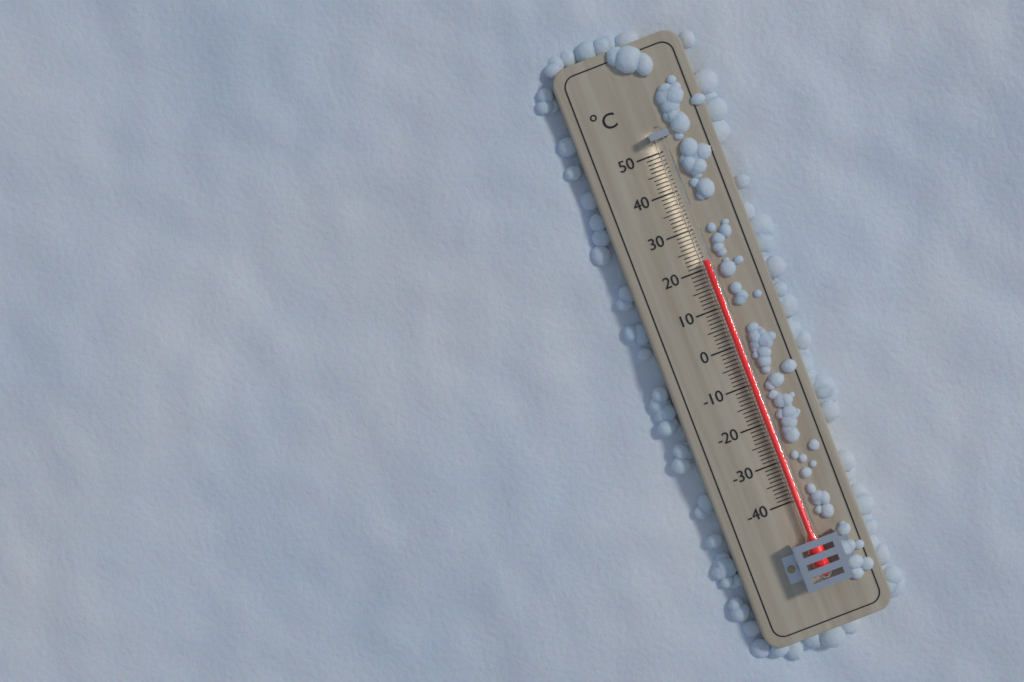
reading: 22 °C
